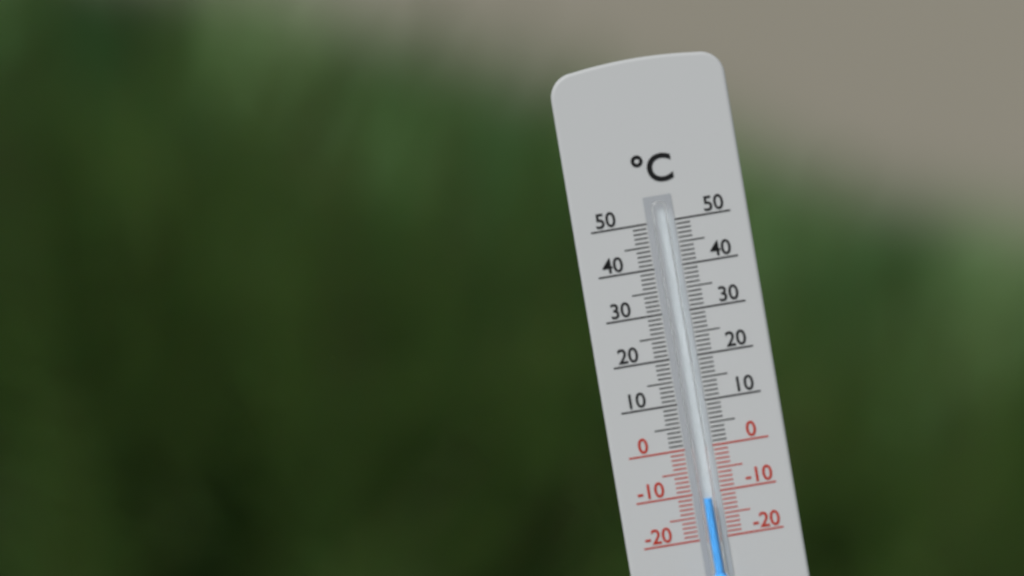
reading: -11 °C
